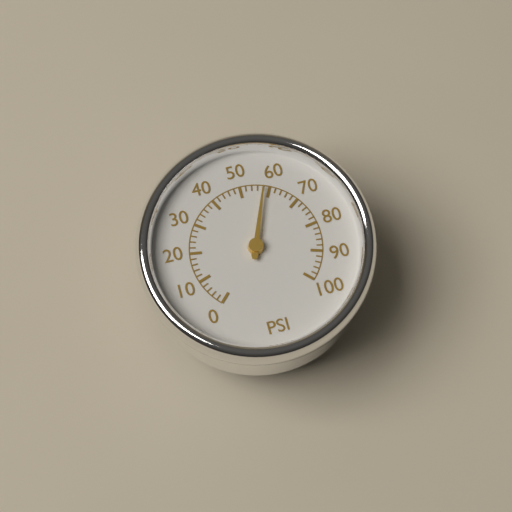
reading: 58 psi
